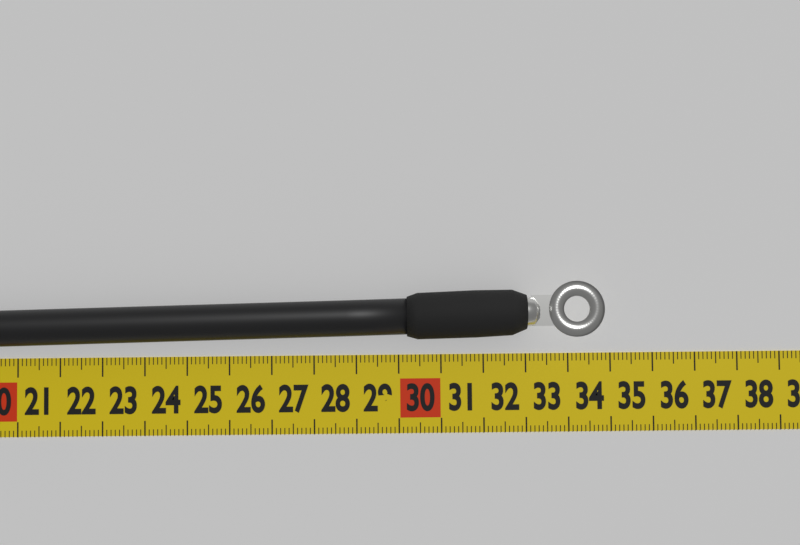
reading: 34.8 cm
